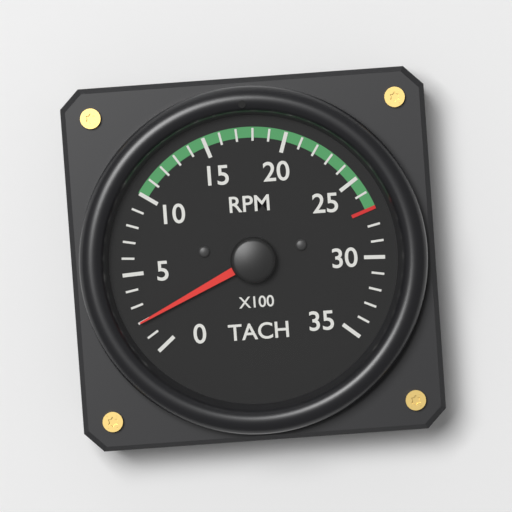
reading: 200 RPM
